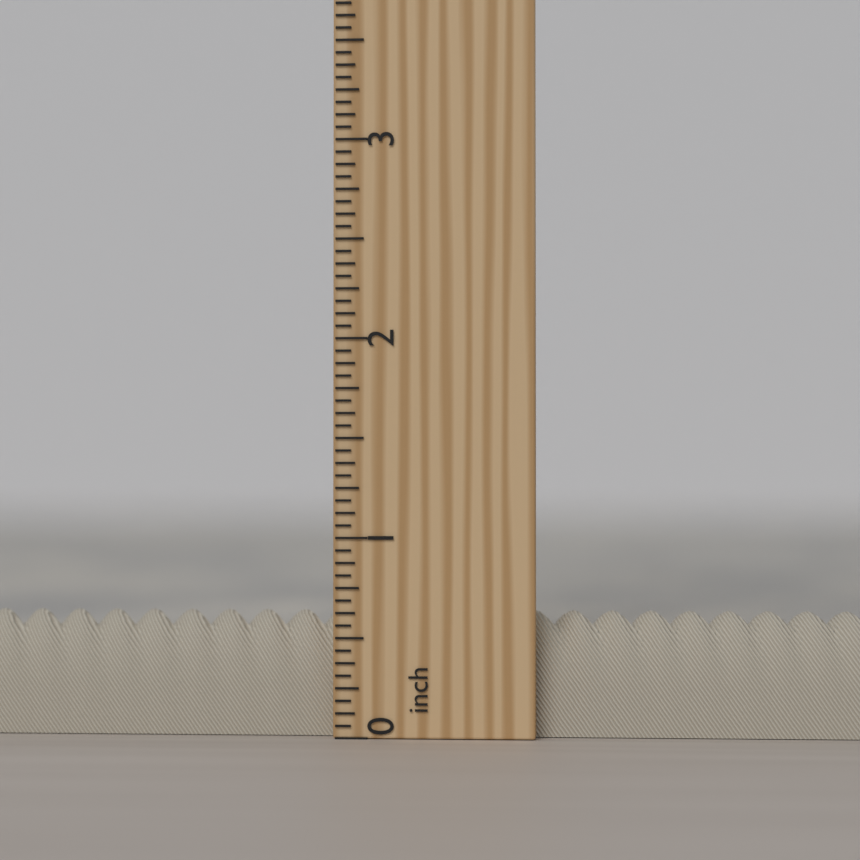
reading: 0.6250 inch
